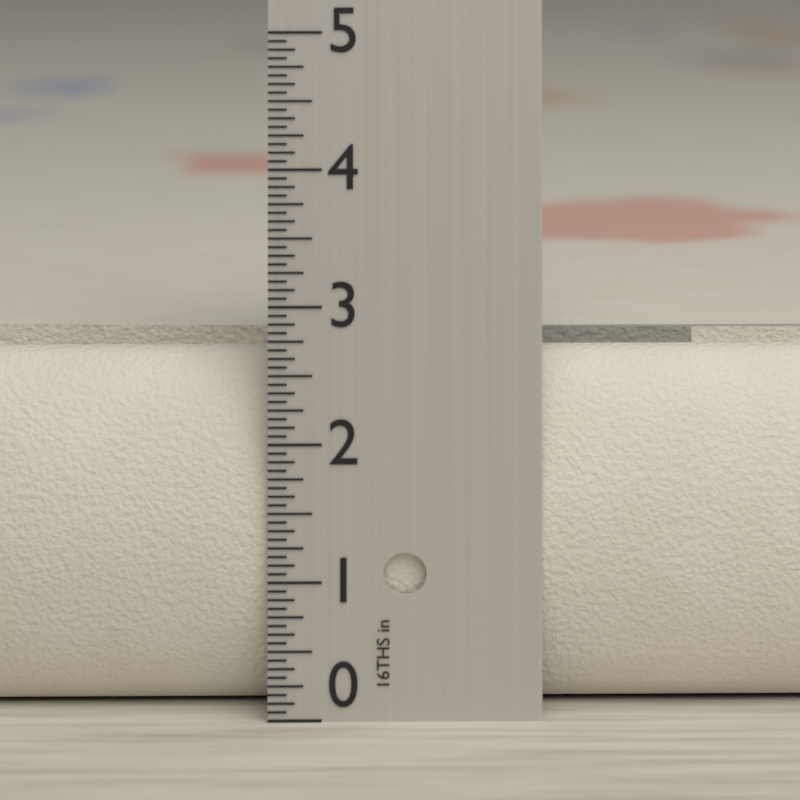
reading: 2.6250 in
